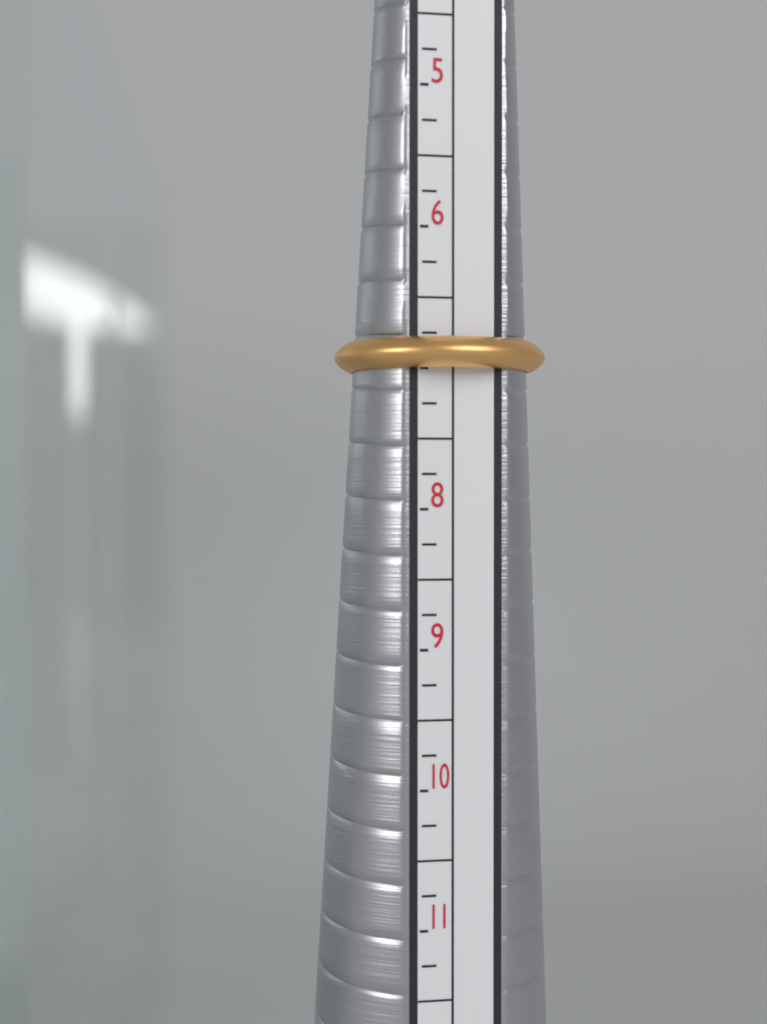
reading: 7.00 (no unit)
